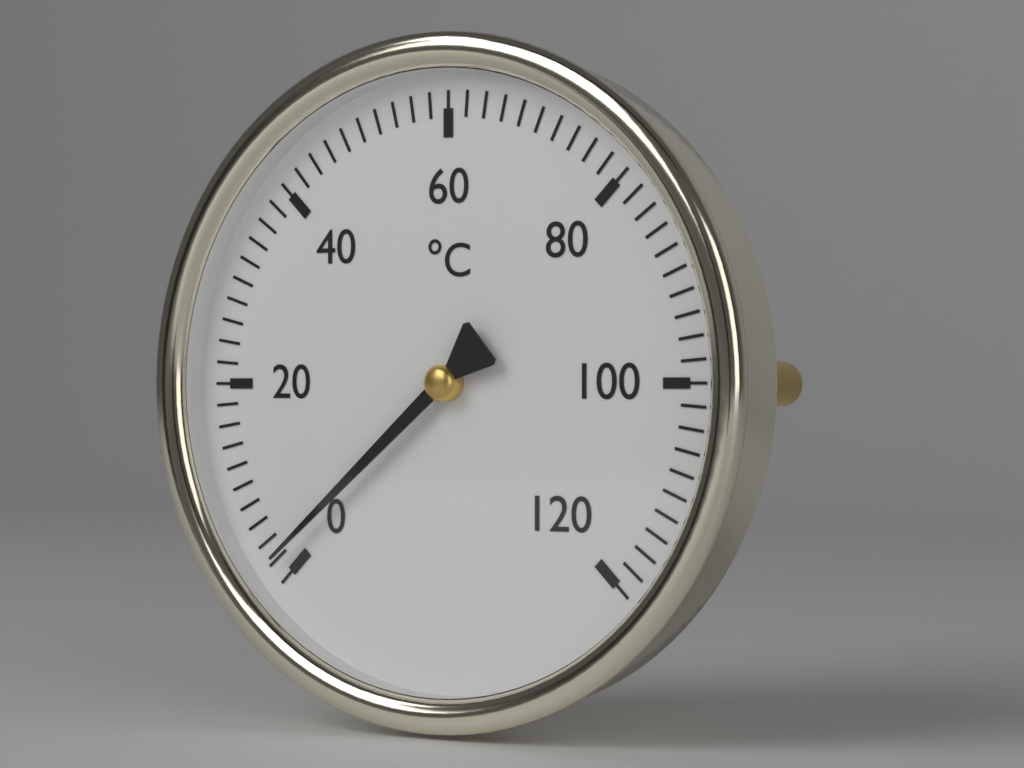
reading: 2 °C
